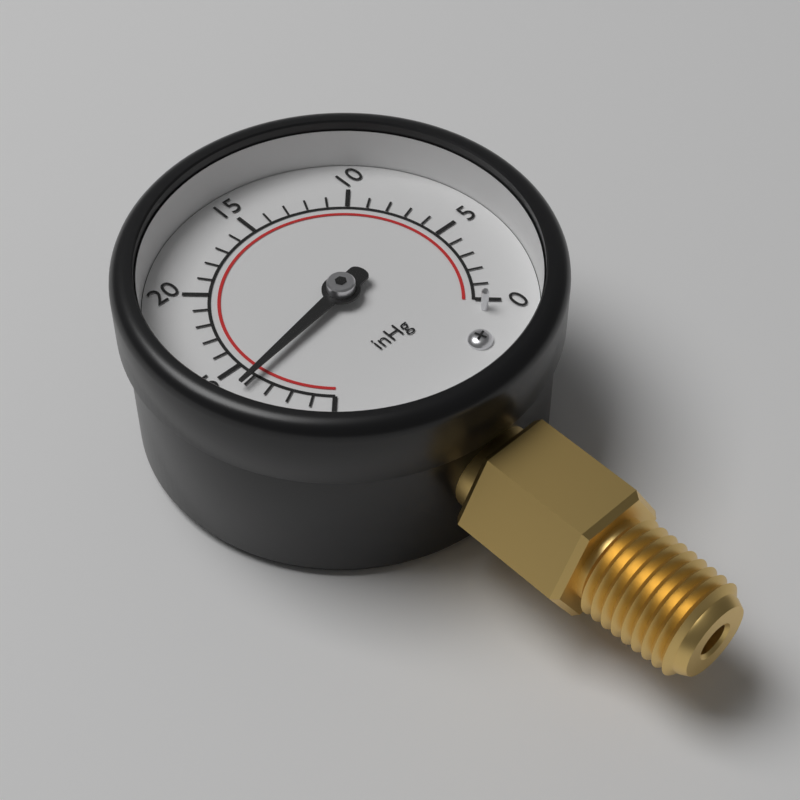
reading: 26 inHg
